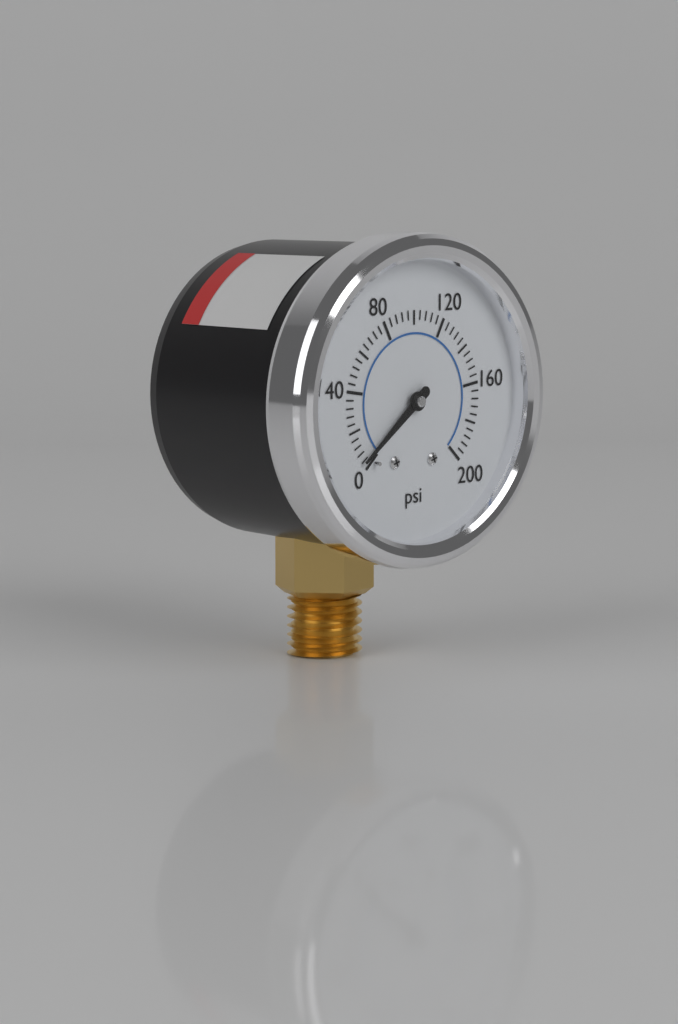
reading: 4 psi
